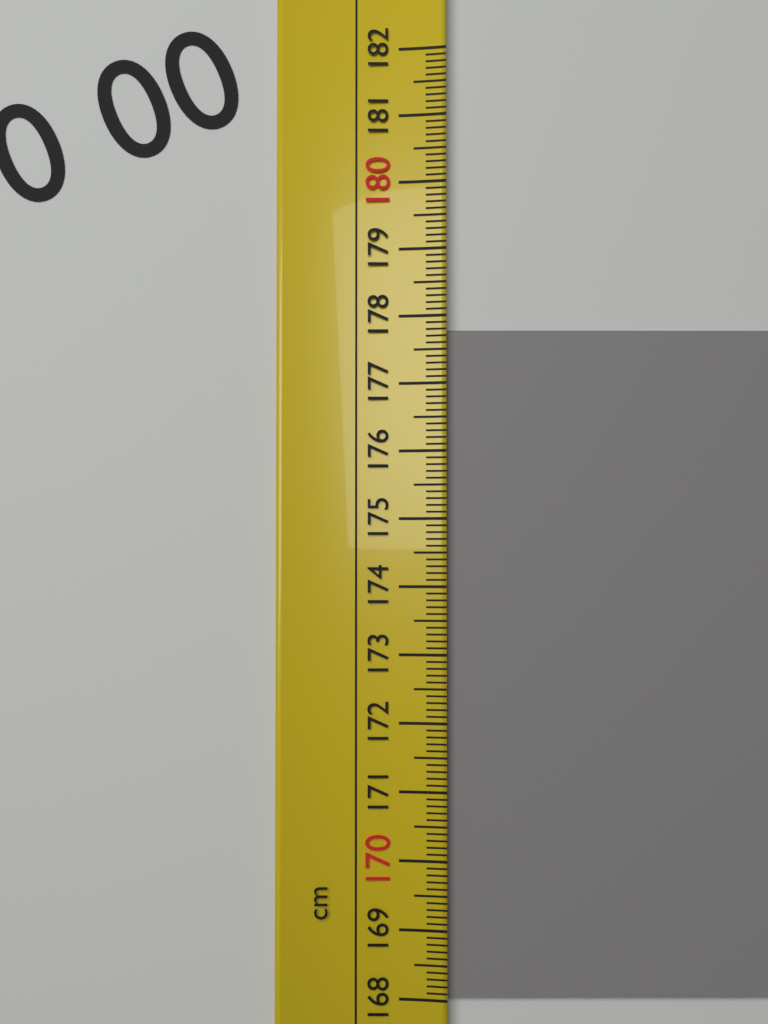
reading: 177.8 cm
